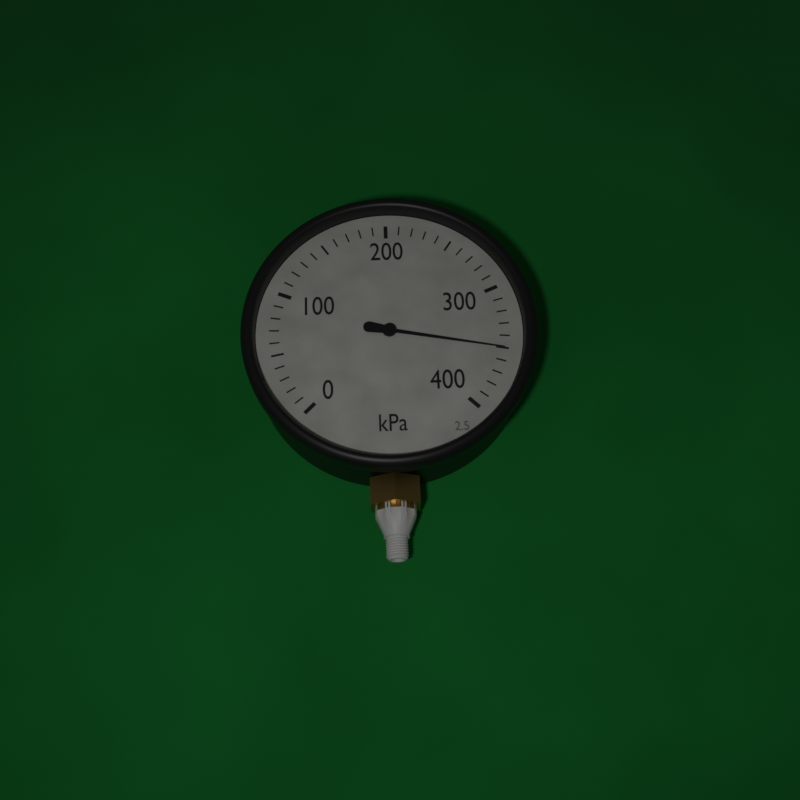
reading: 350 kPa
